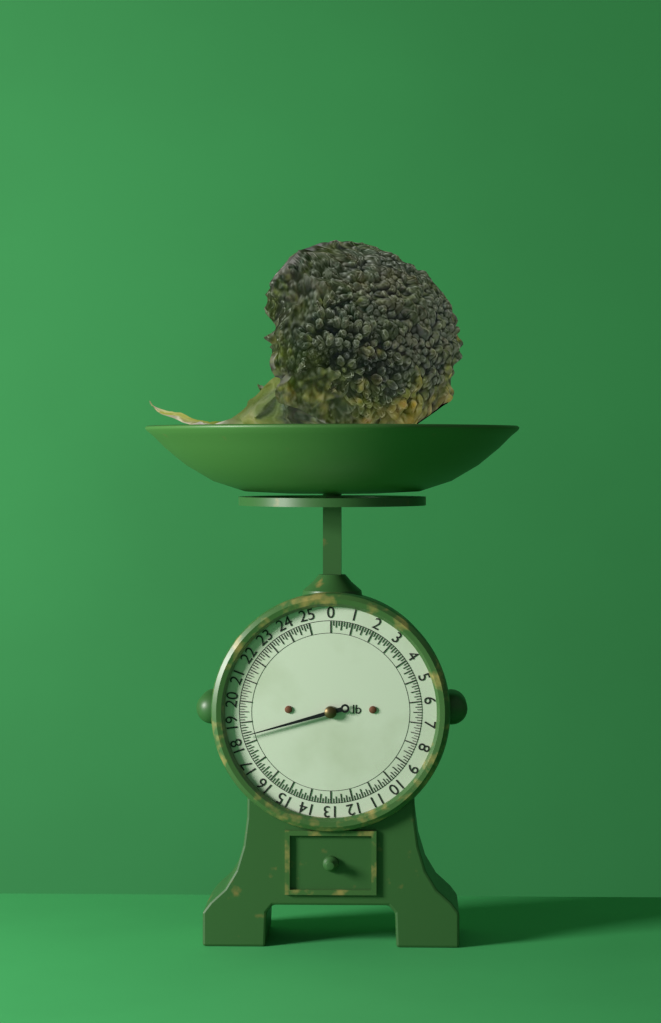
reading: 18.375 lb
